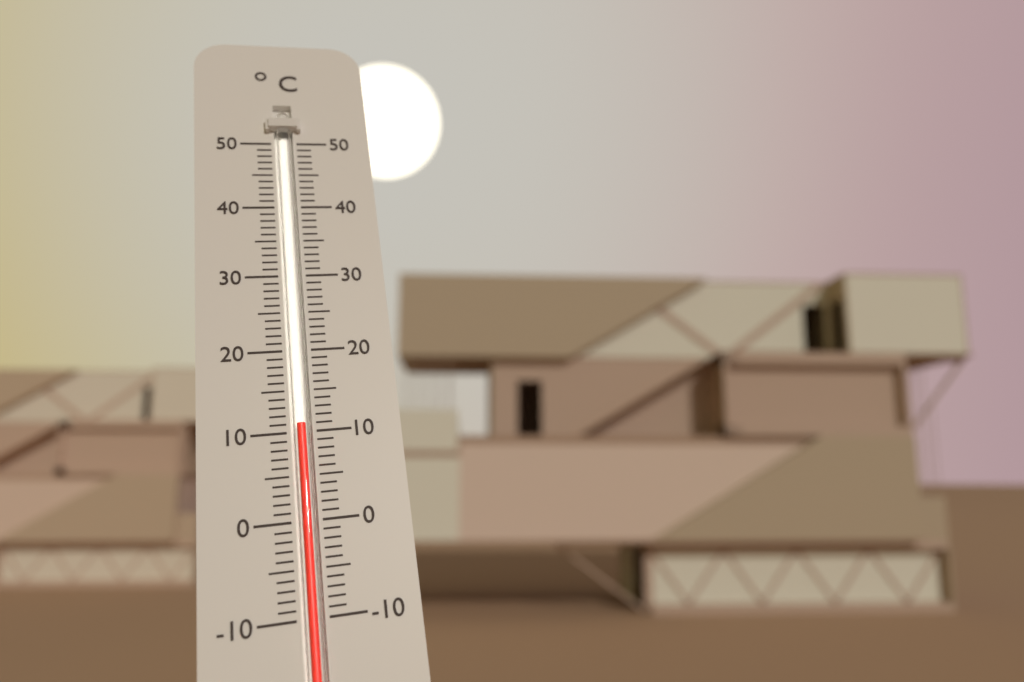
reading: 11 °C
